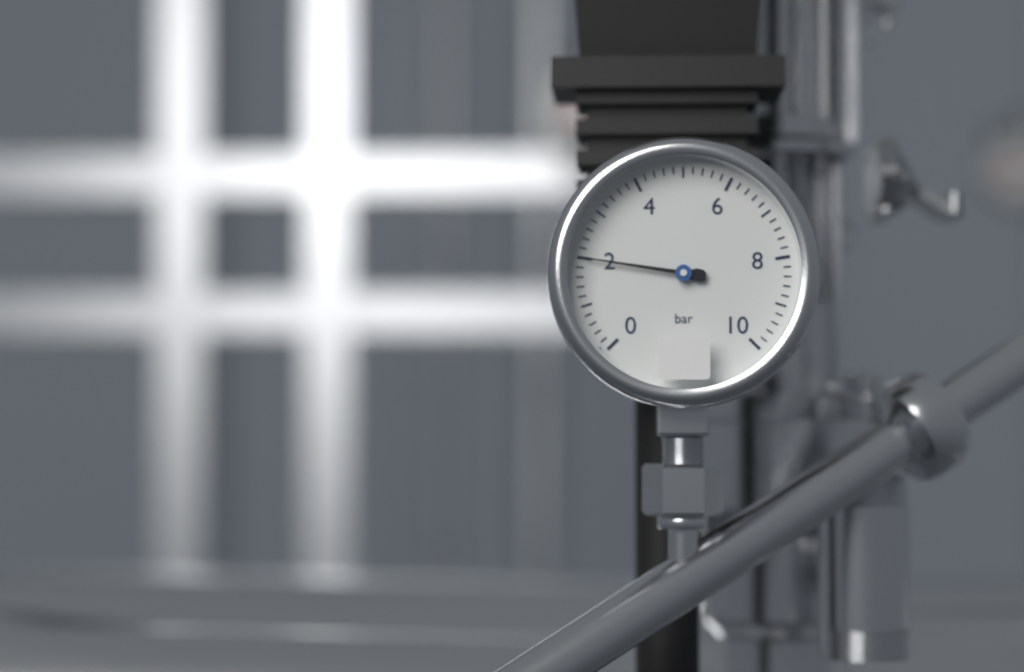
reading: 2.0 bar
